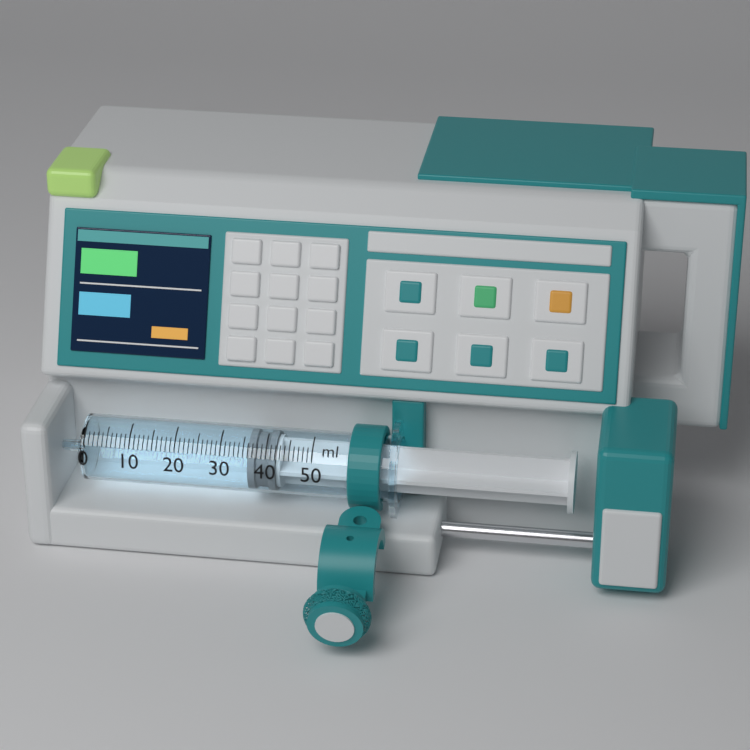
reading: 36 ml
